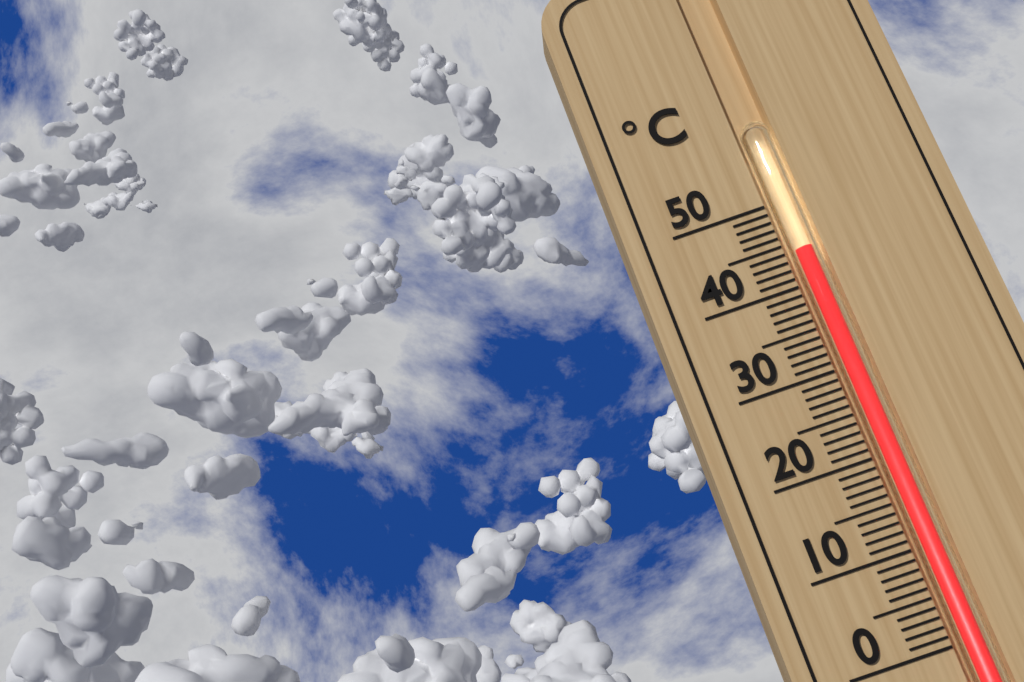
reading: 44 °C
